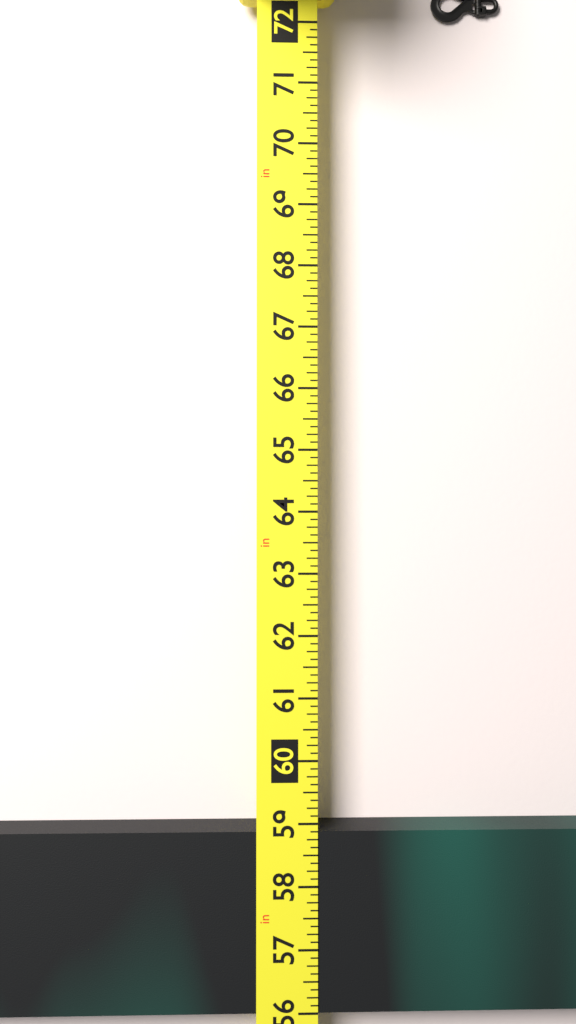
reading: 58.875 in
